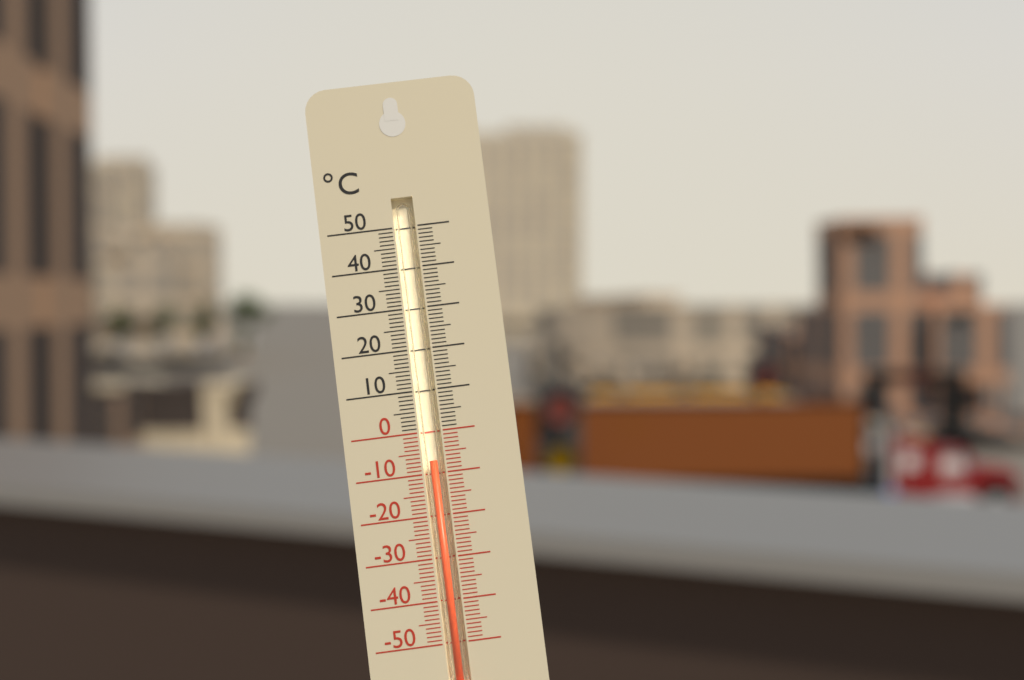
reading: -7 °C
